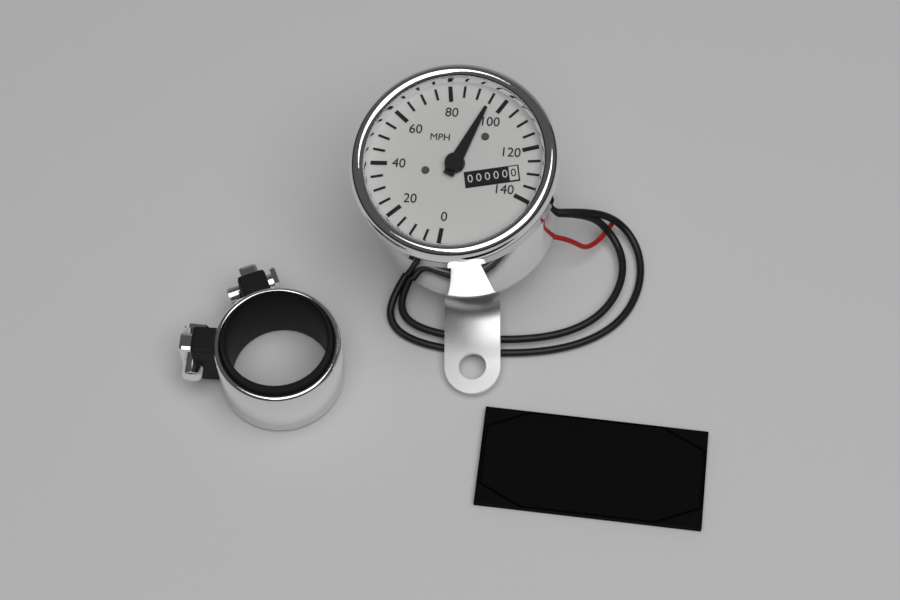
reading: 95 MPH
